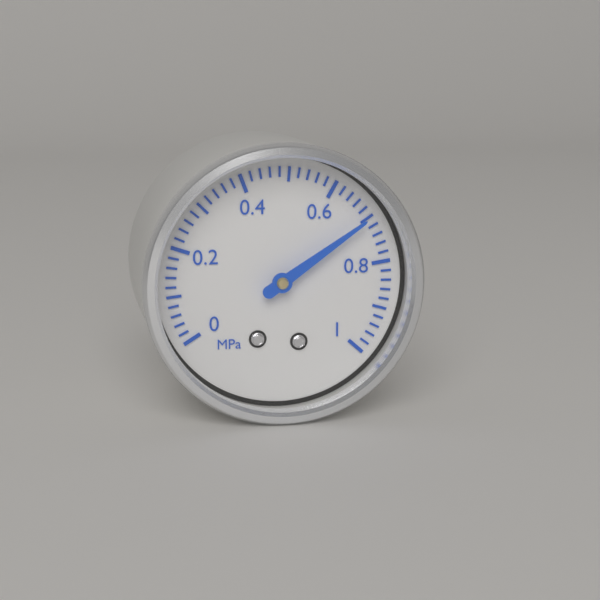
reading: 0.70 MPa
